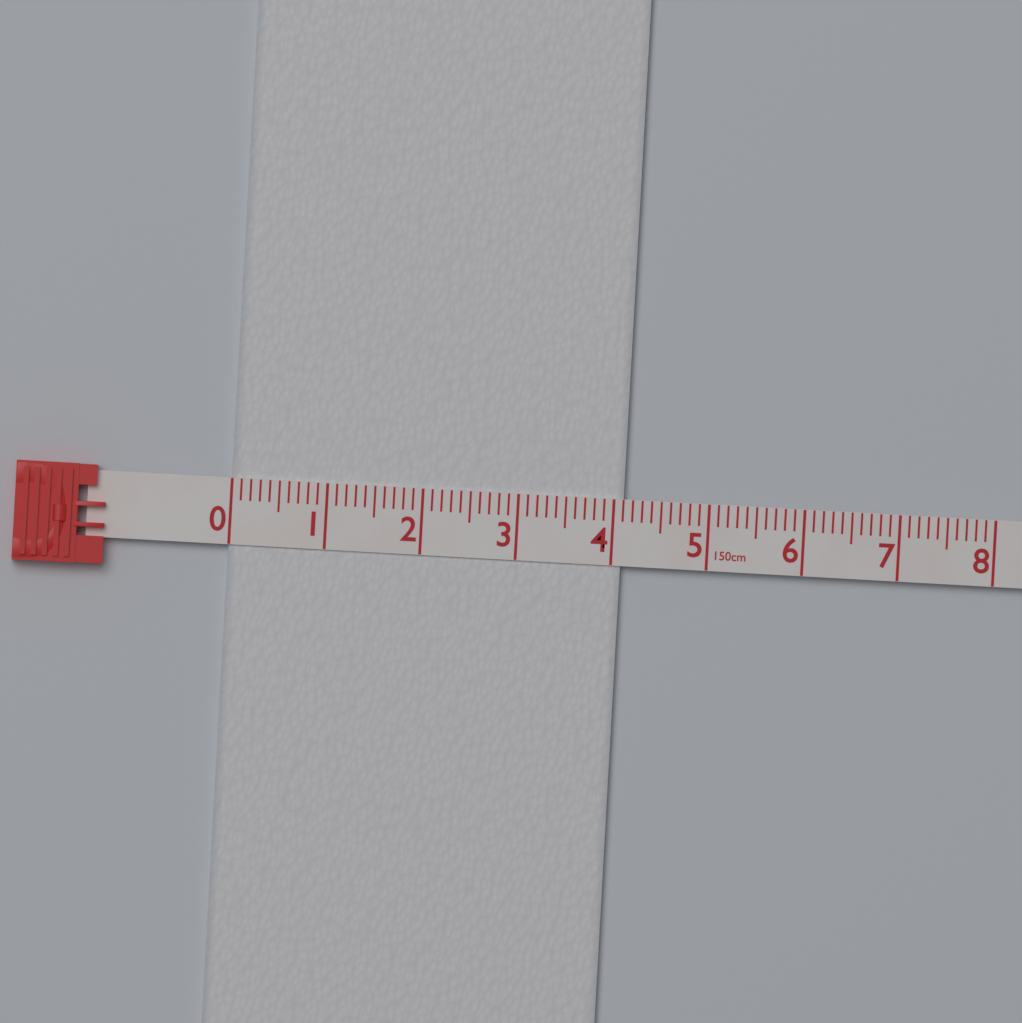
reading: 4.1 cm
